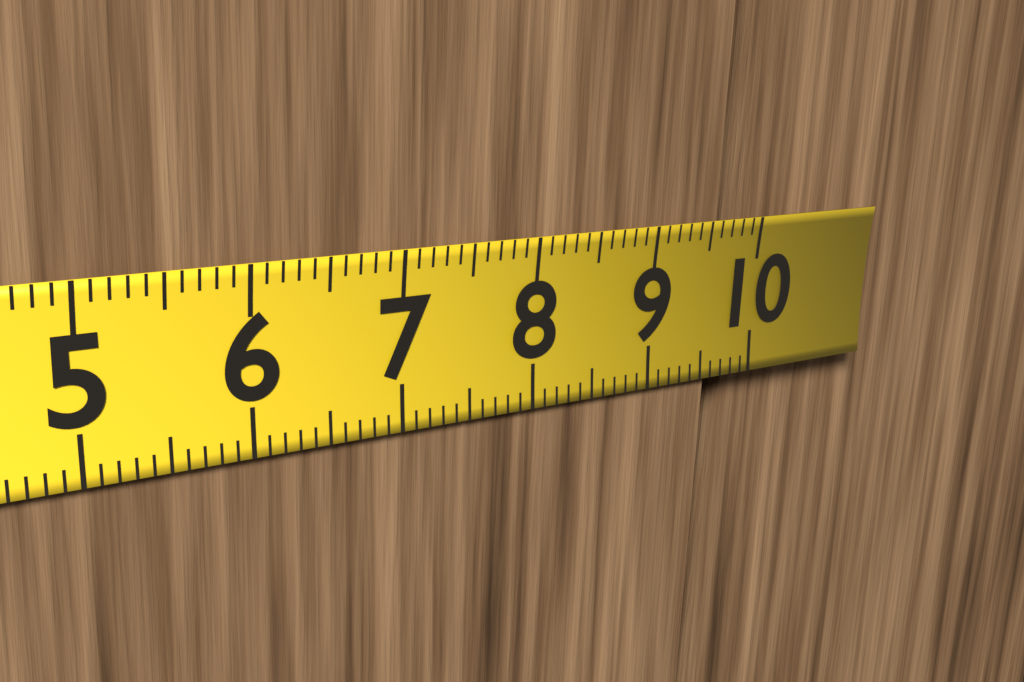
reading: 9.6 cm
